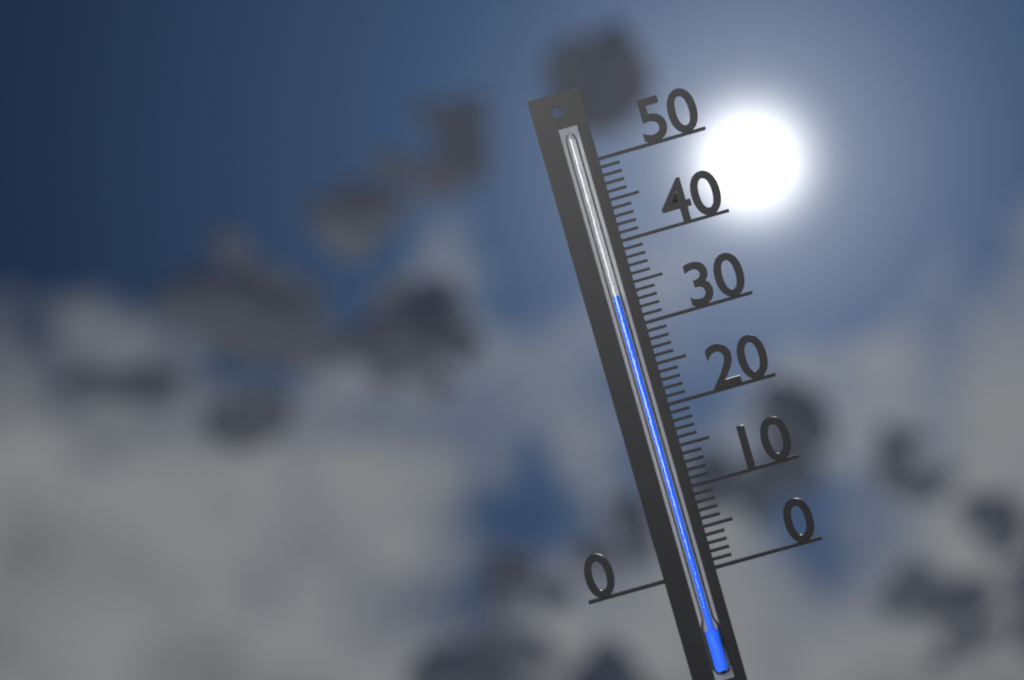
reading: 34 (no unit)
